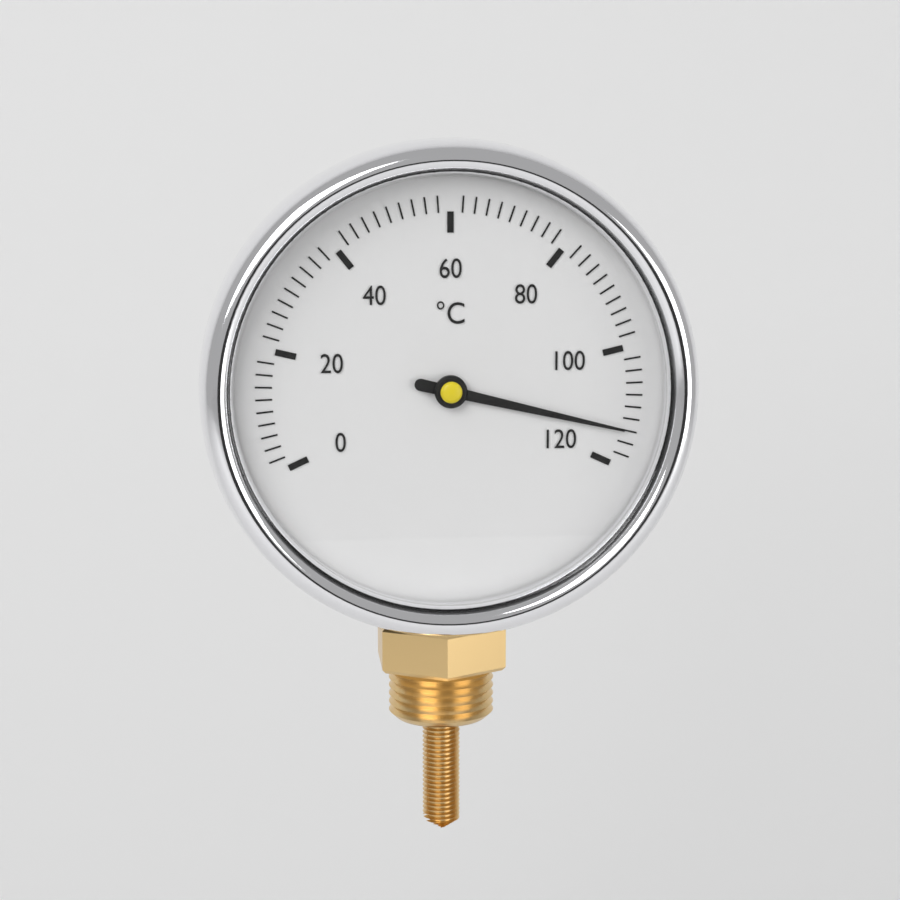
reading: 114 °C
